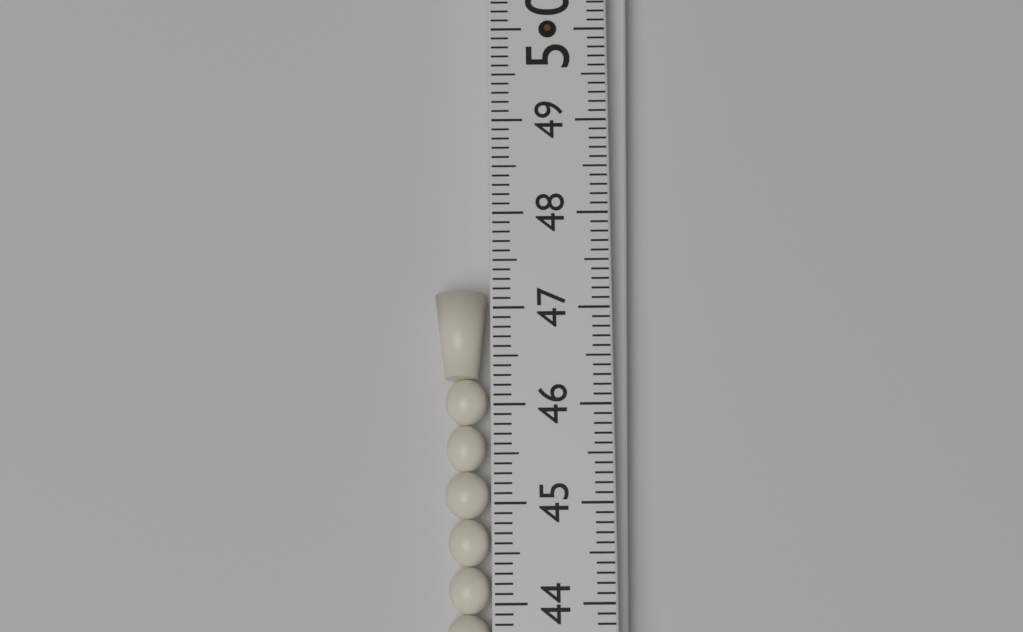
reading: 47.2 (no unit)
